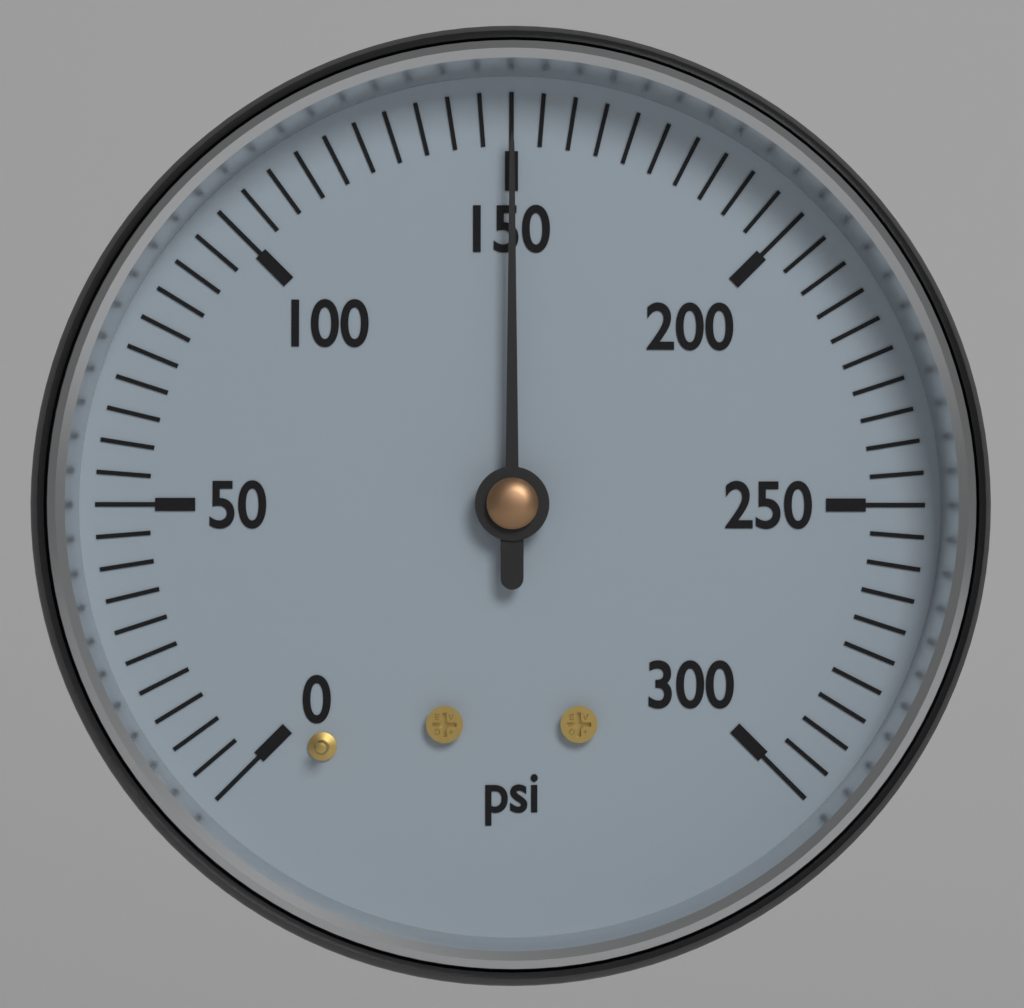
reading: 150 psi
